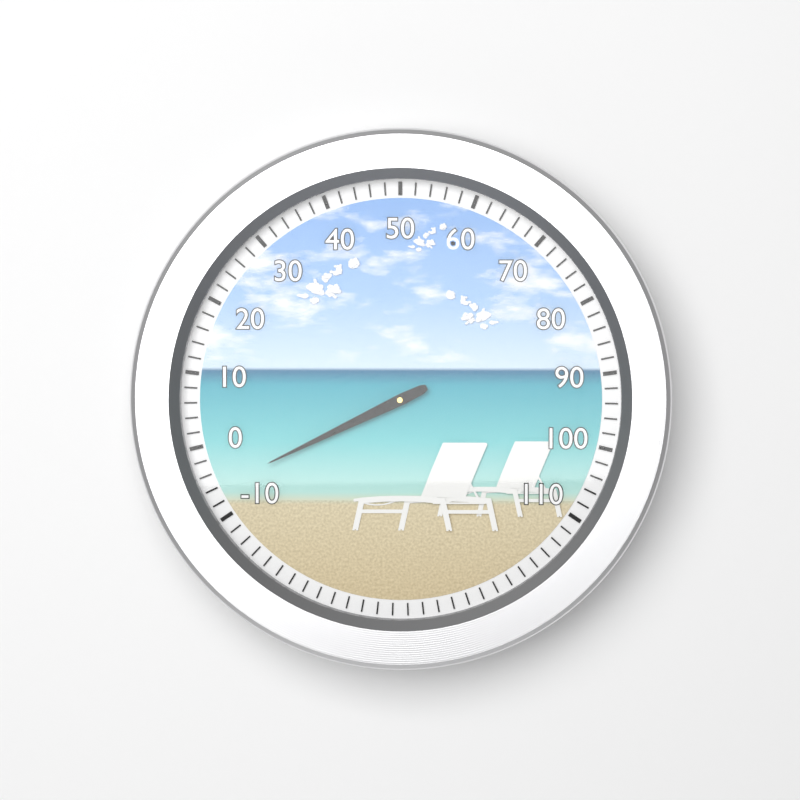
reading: -6 (no unit)
